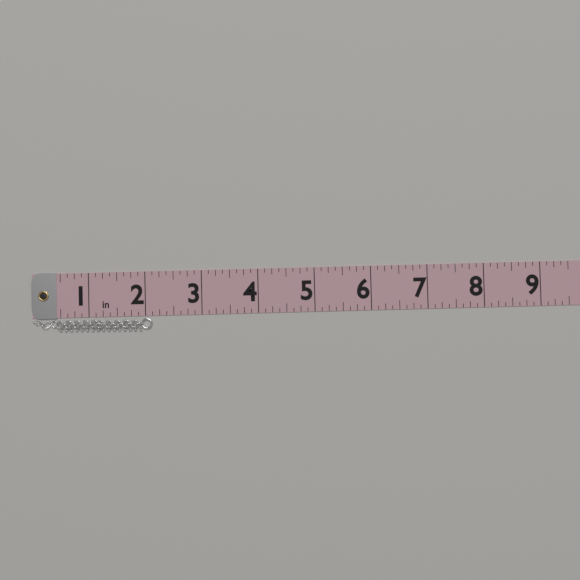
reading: 2.125 in
